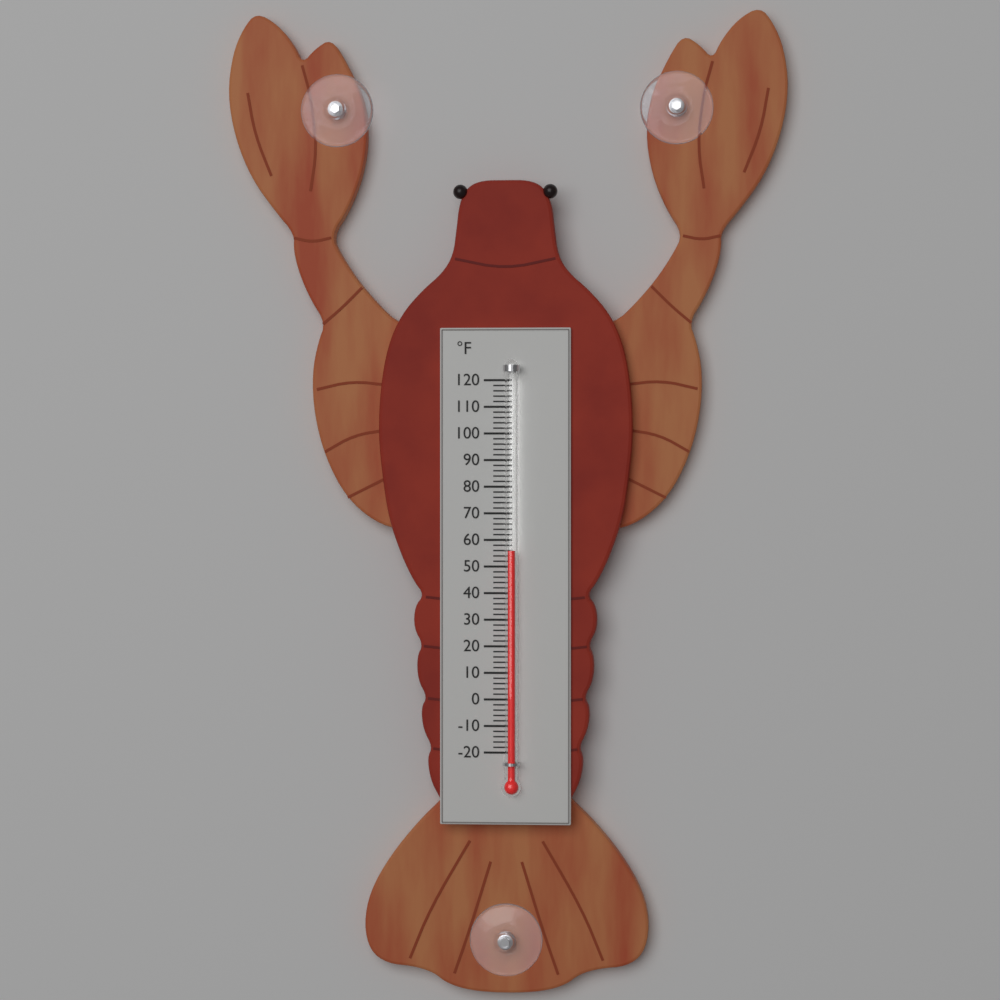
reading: 56 °F
